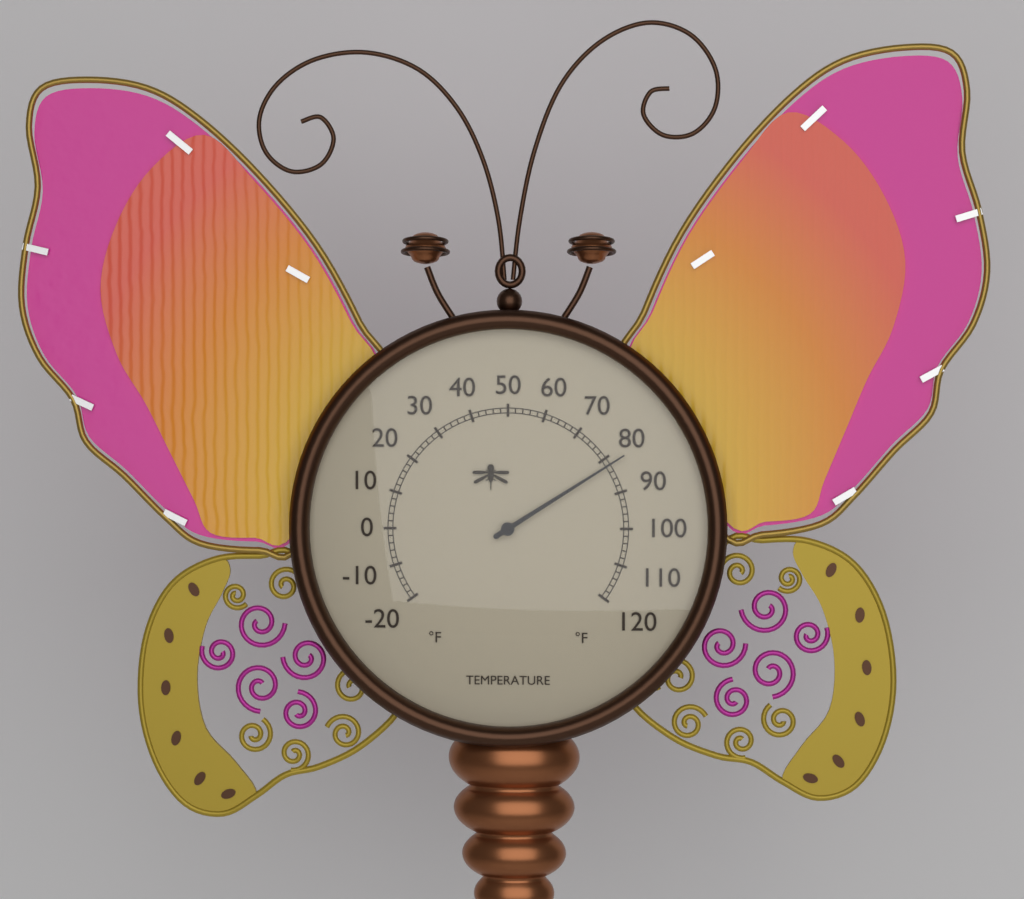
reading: 82 °F
